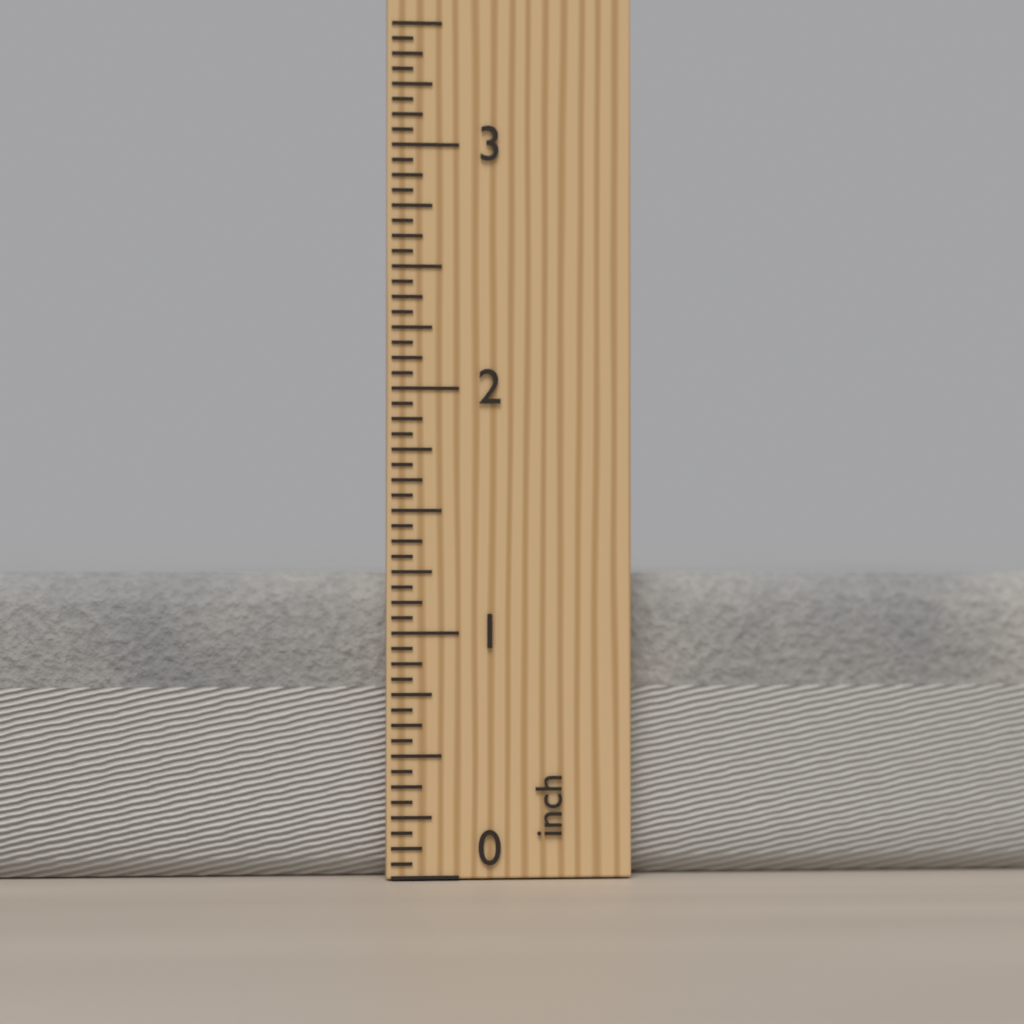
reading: 1.2500 inch
